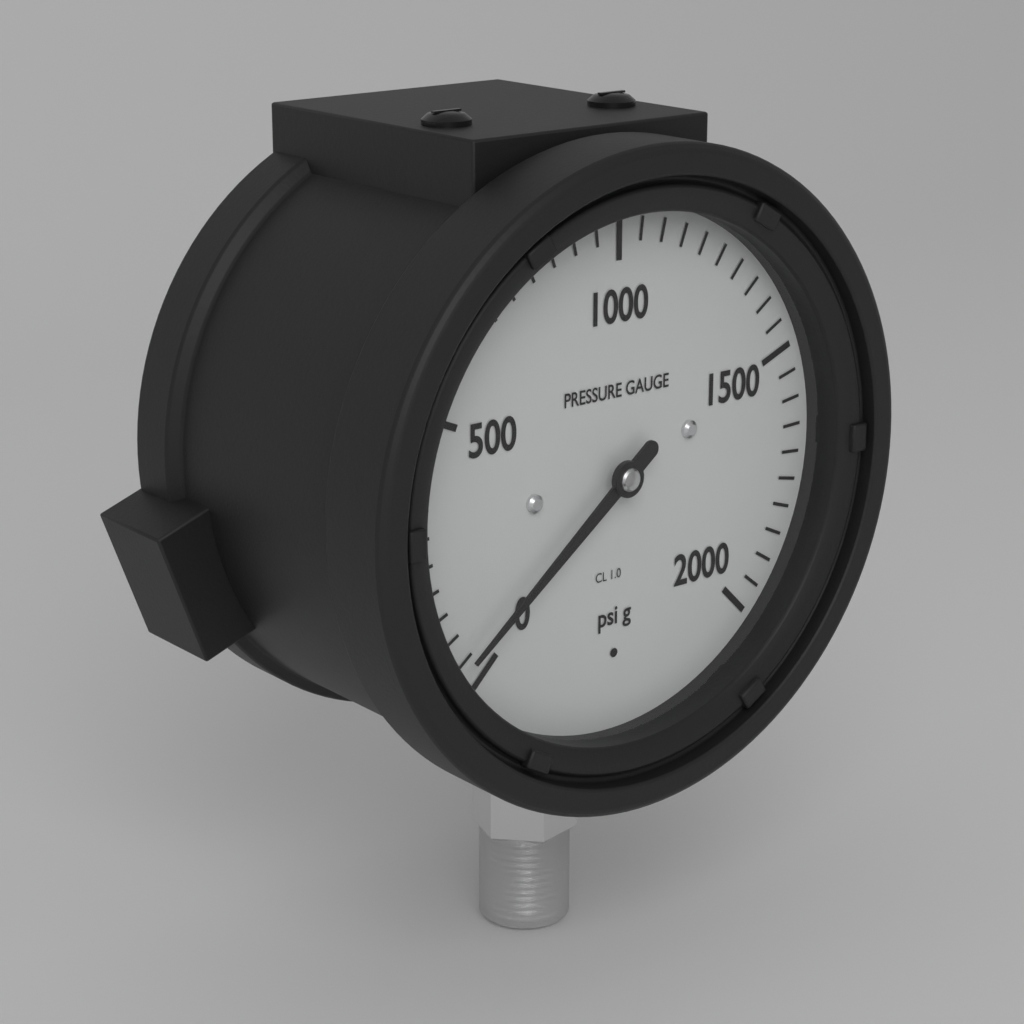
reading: 50 psi
